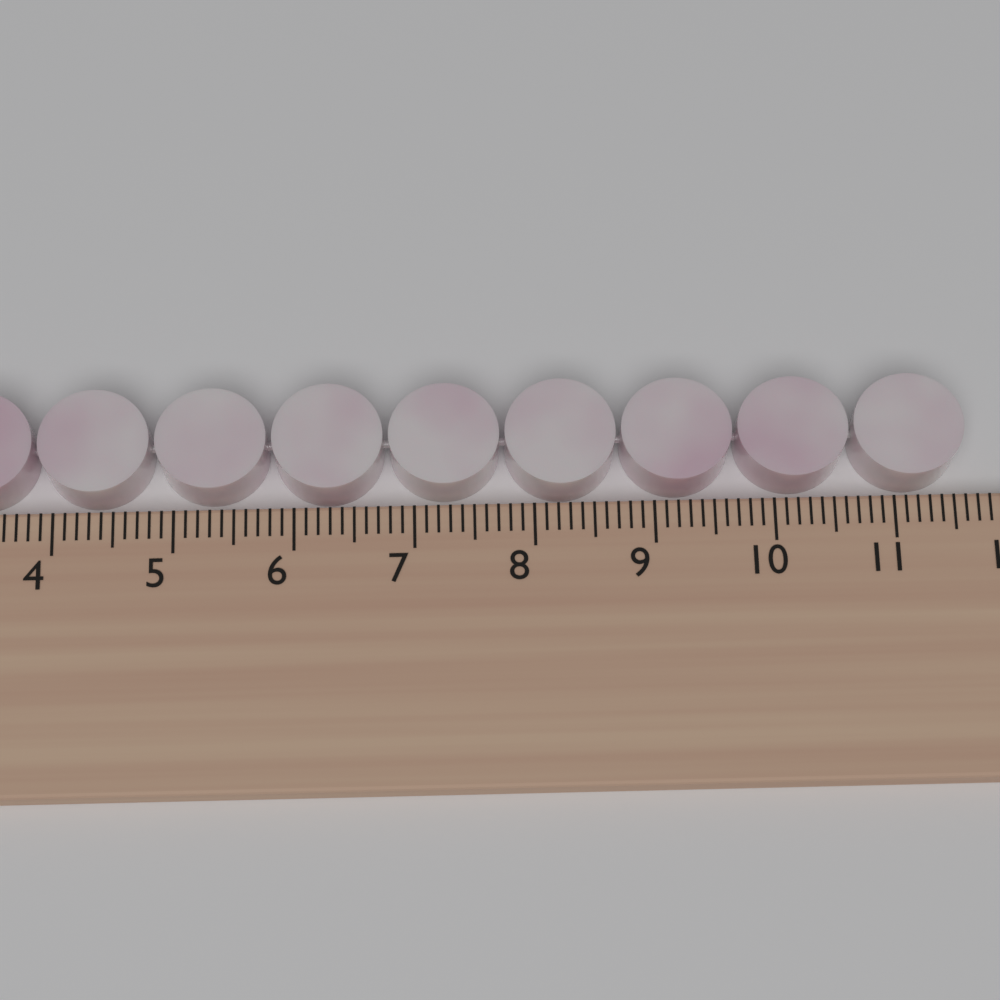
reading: 11.6 cm
